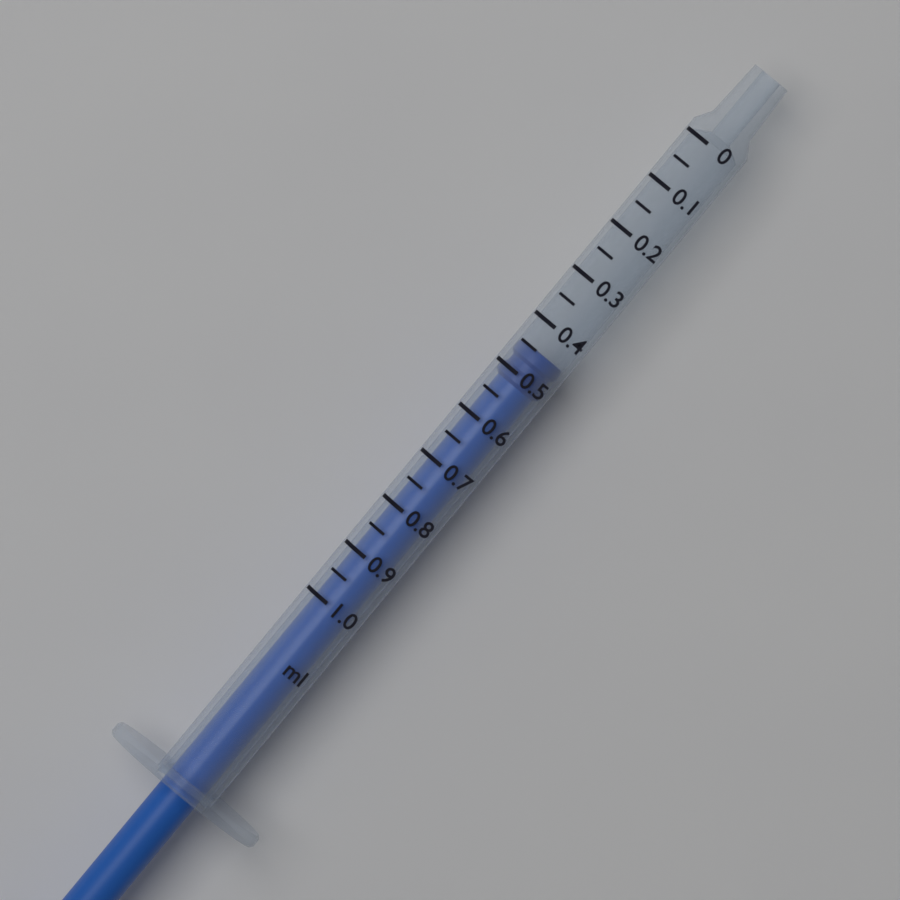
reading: 0.45 ml
